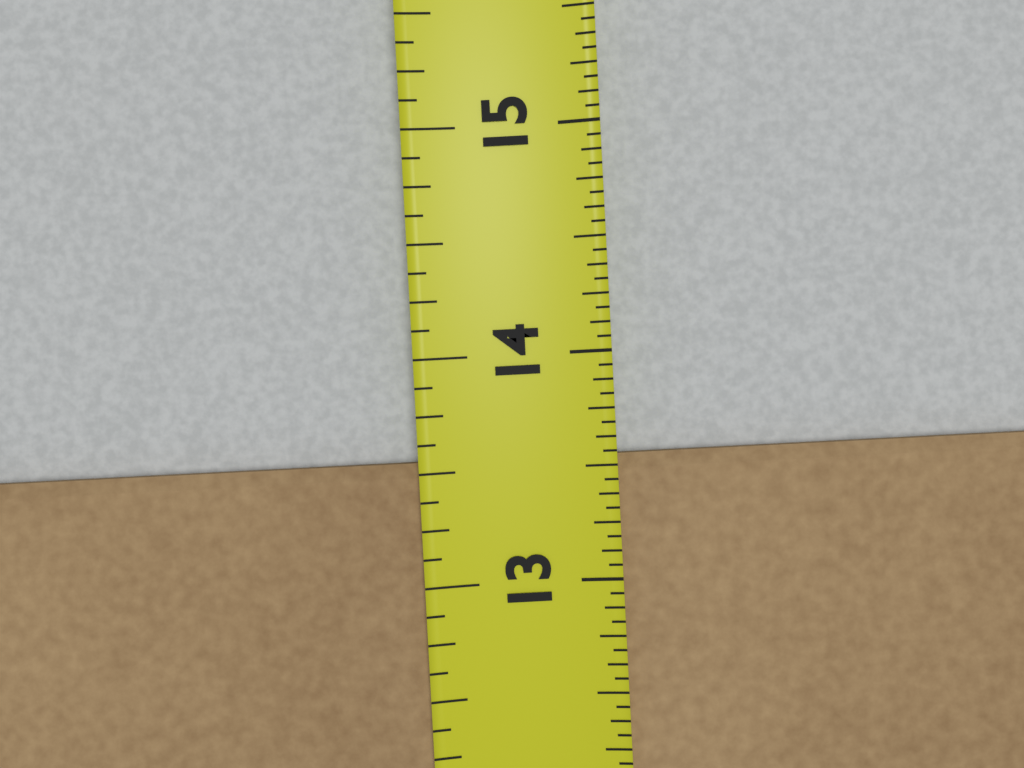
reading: 13.5625 in
